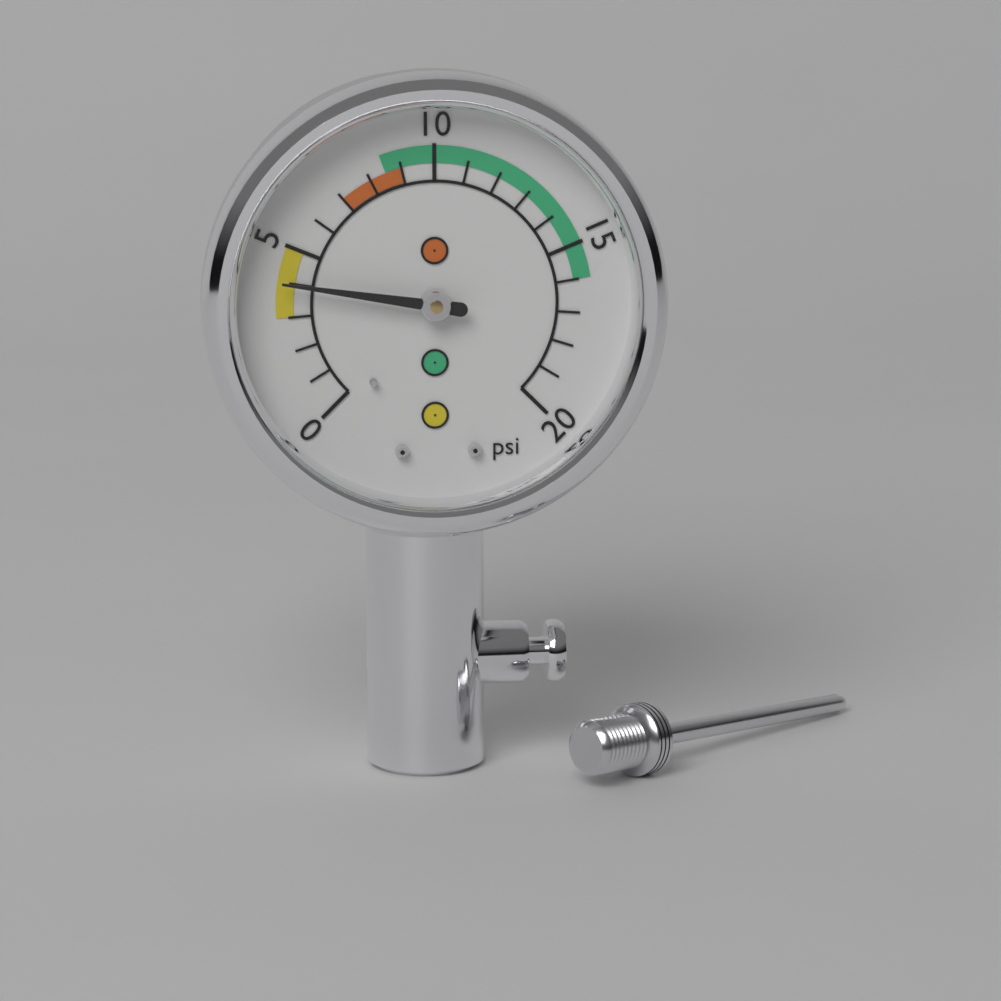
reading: 4 psi
